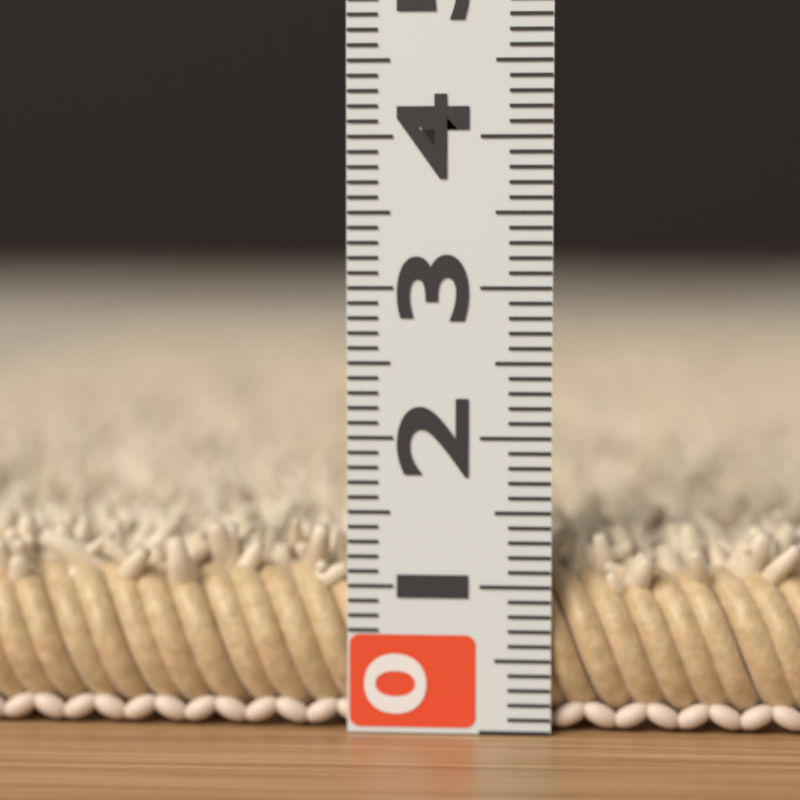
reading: 1.4 (no unit)
